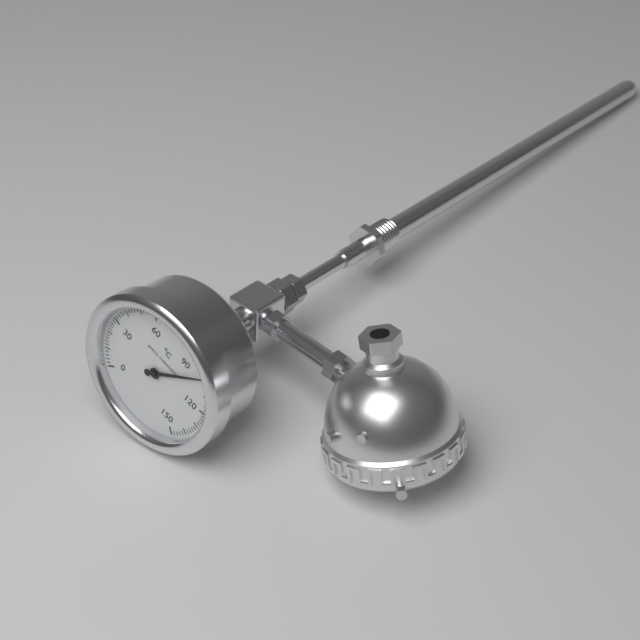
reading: 100 °C
